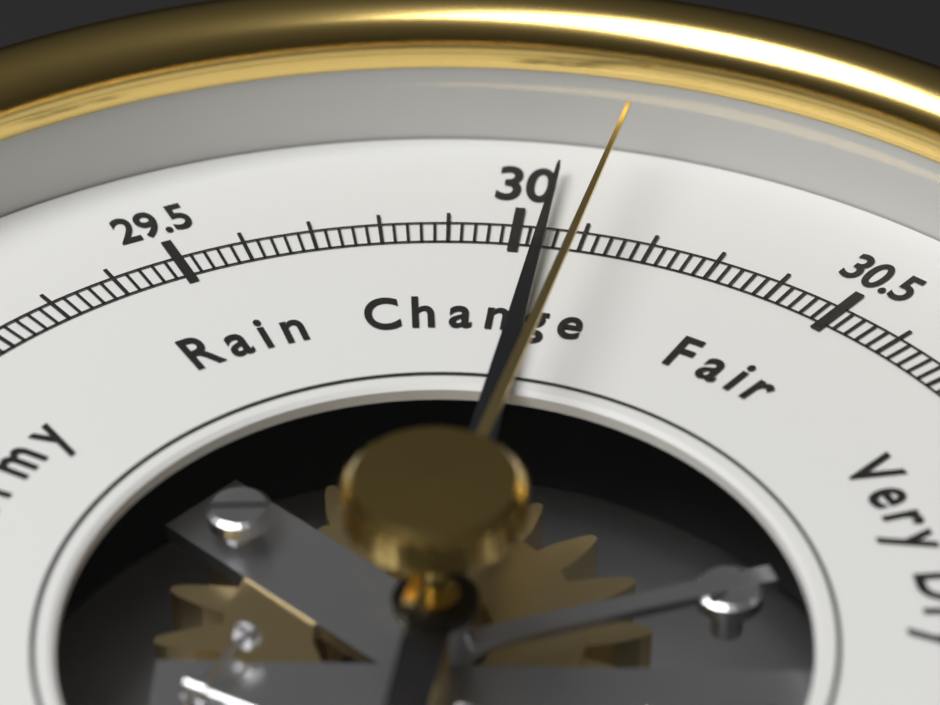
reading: 30.04 inHg
